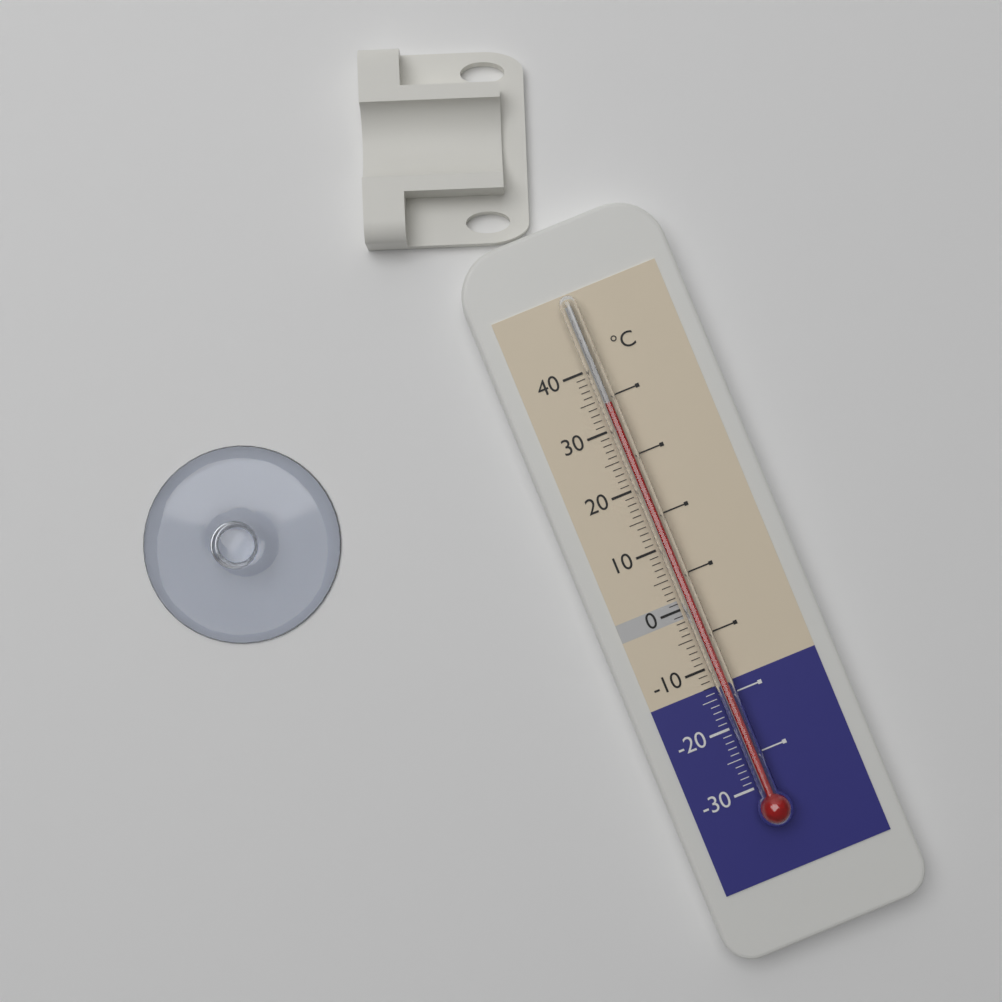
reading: 34 °C
